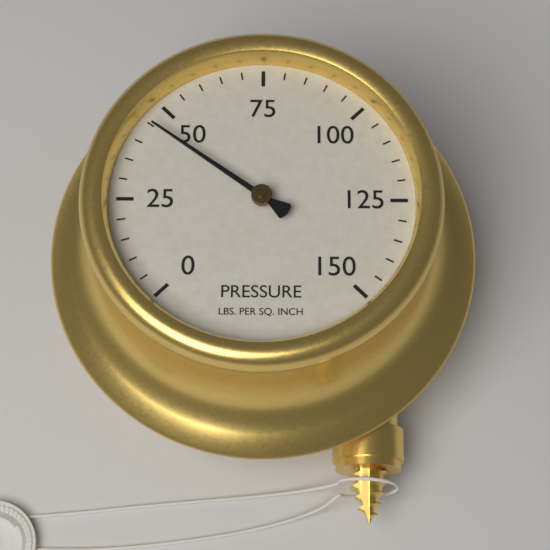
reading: 45 psi
